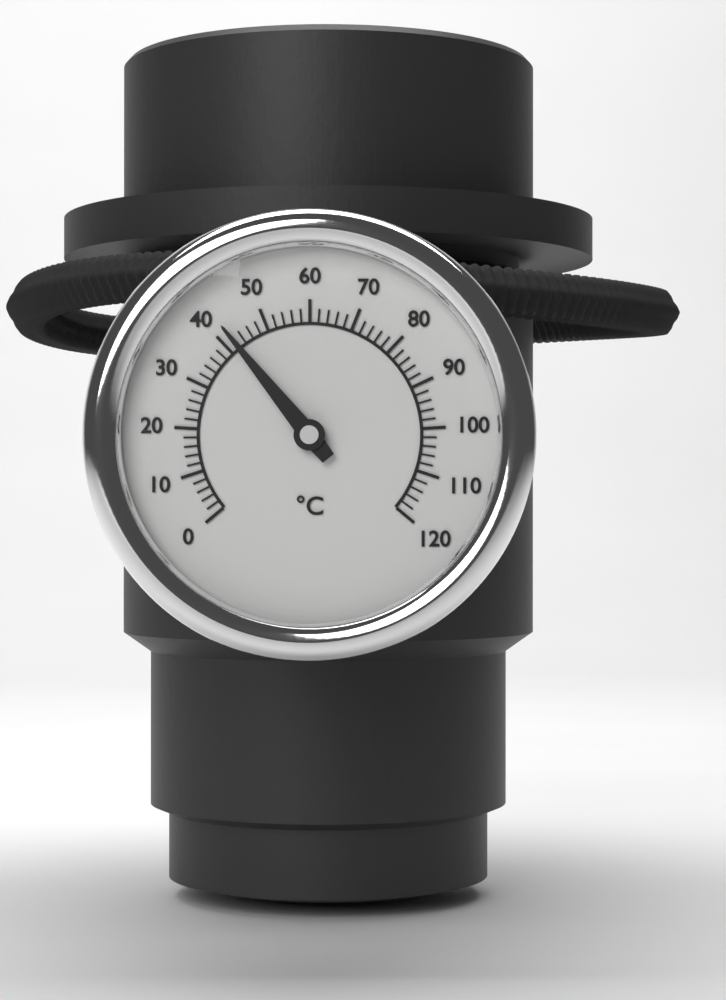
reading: 42 °C
